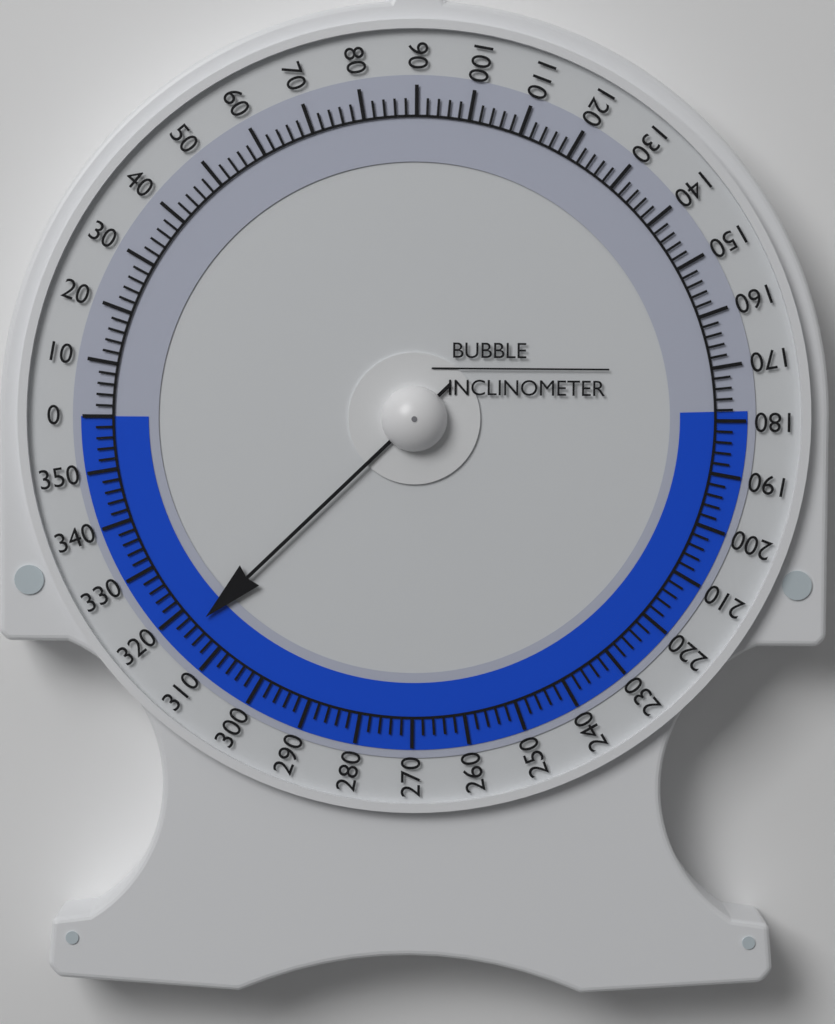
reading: 316 (no unit)
